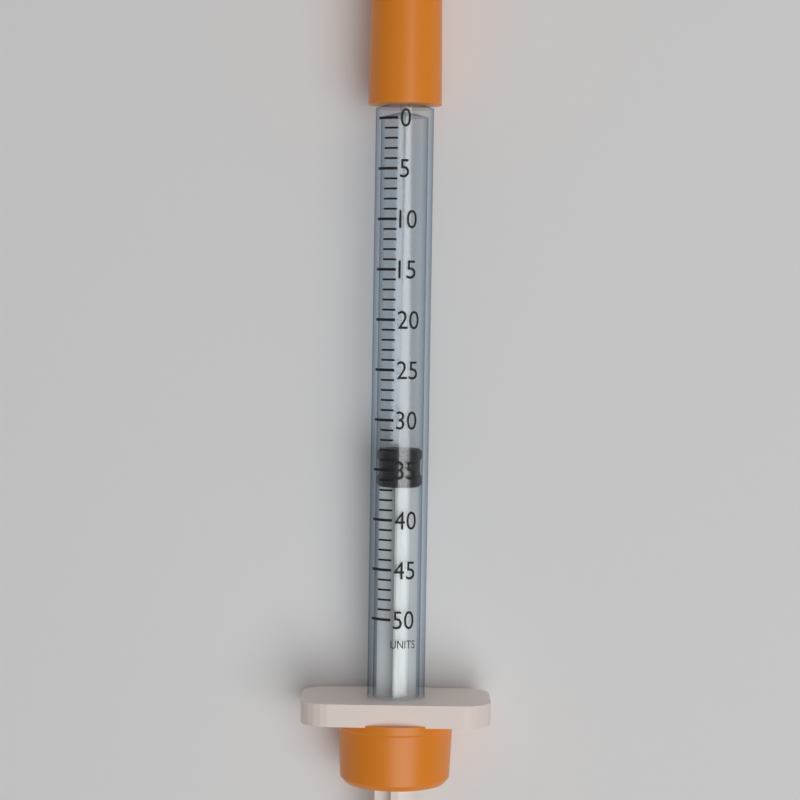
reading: 33 units
